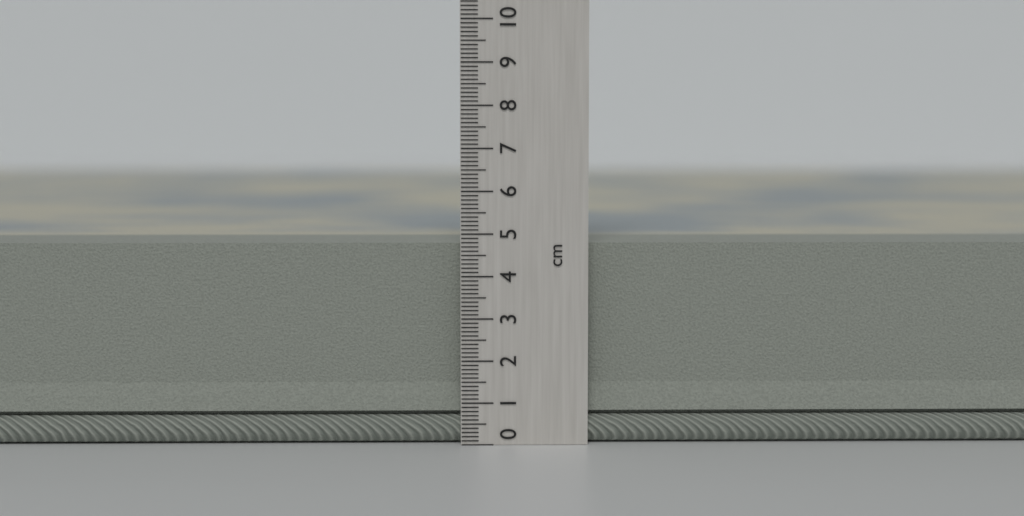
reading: 4.8 cm
